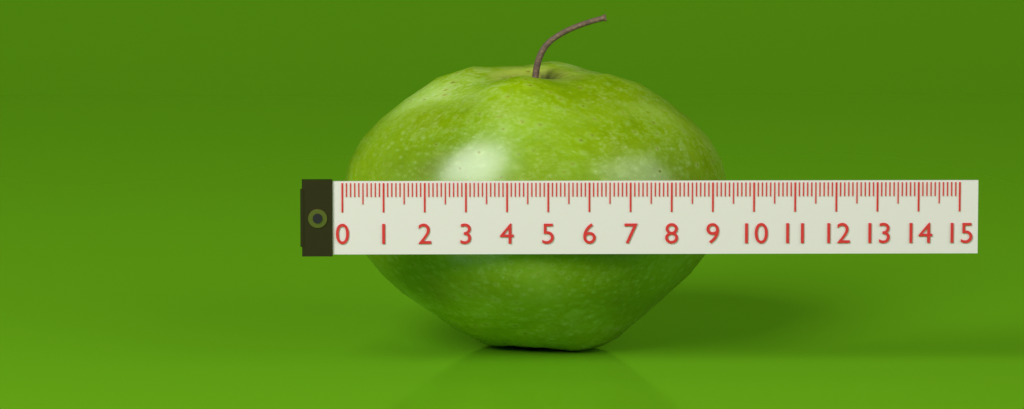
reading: 9.5 (no unit)
